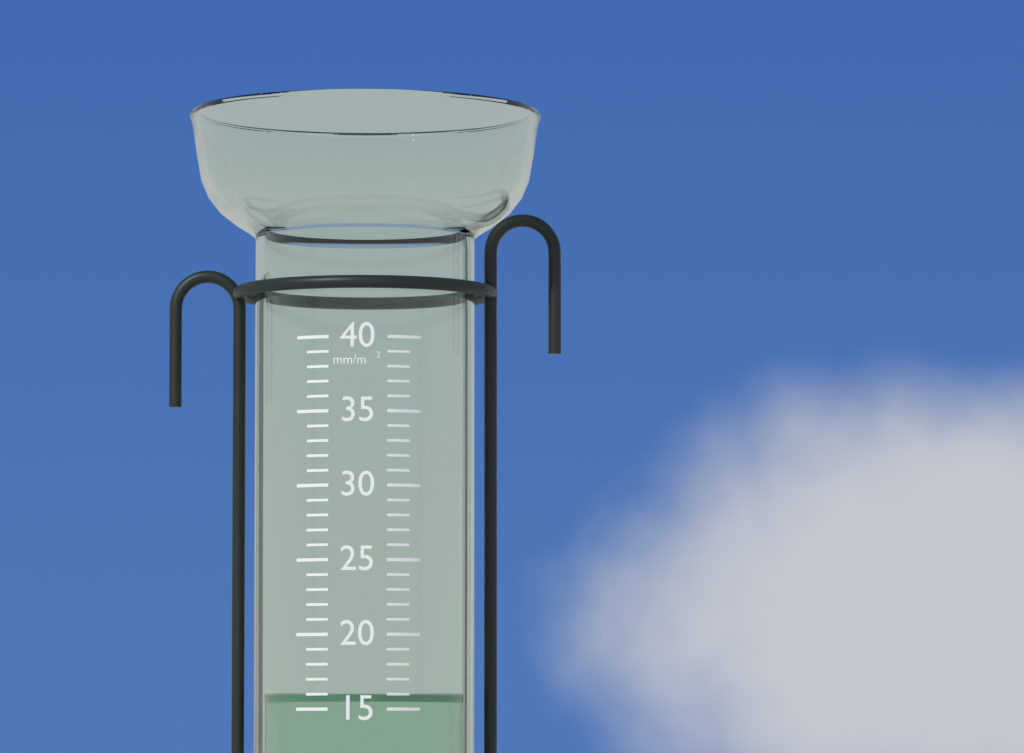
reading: 16 mm/m²
